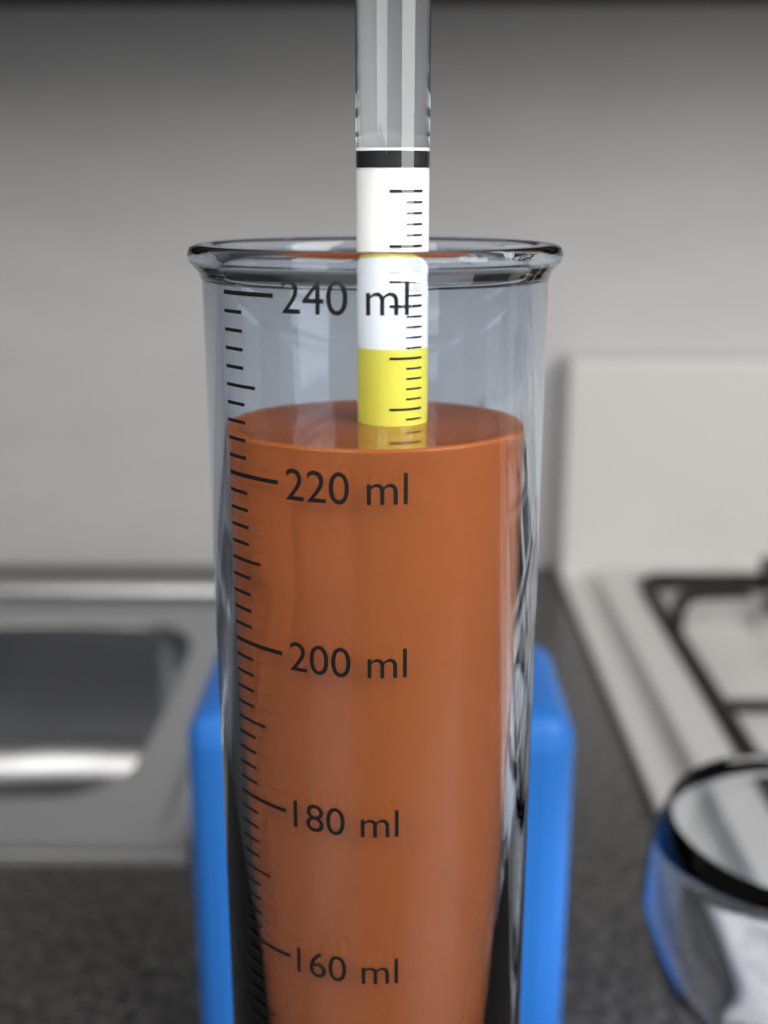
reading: 224 ml
